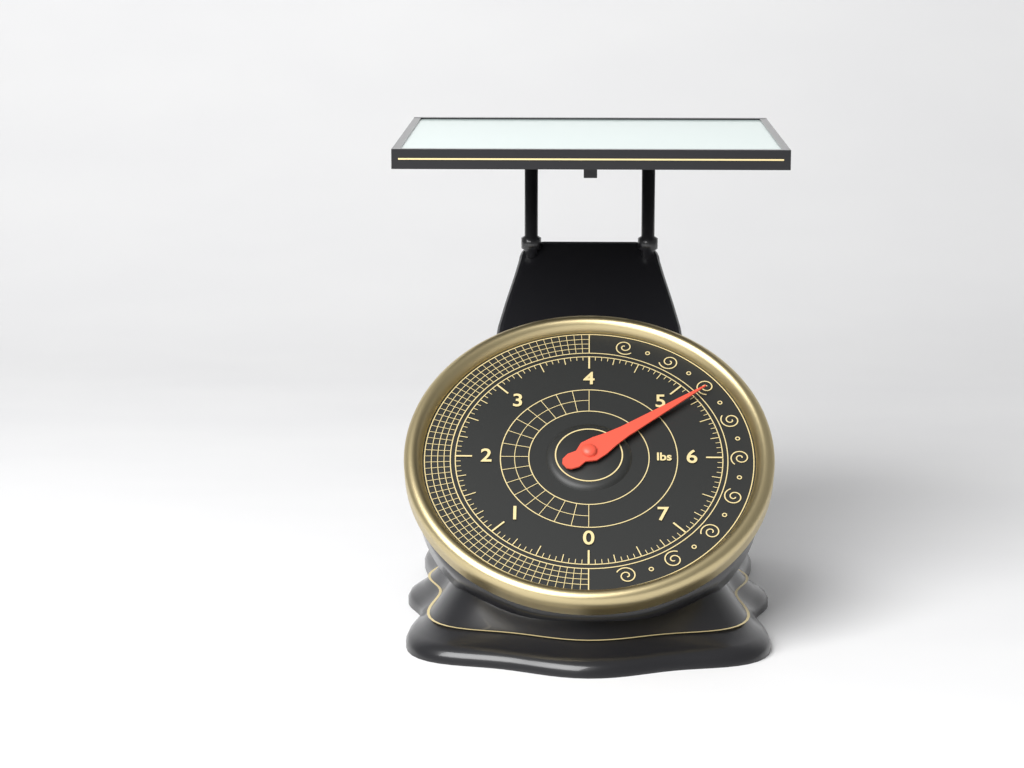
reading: 5.1875 lbs
